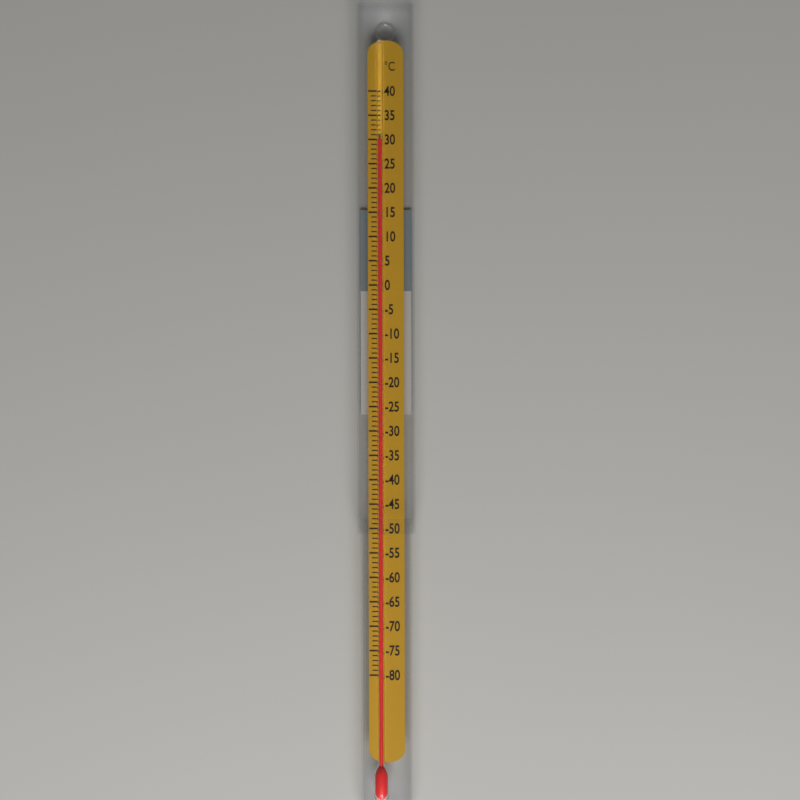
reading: 30 °C
